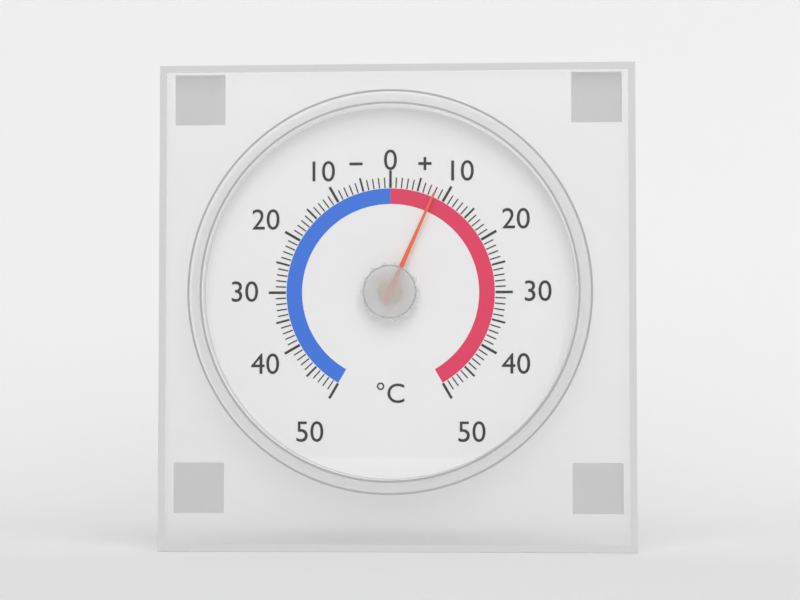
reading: 8 °C
